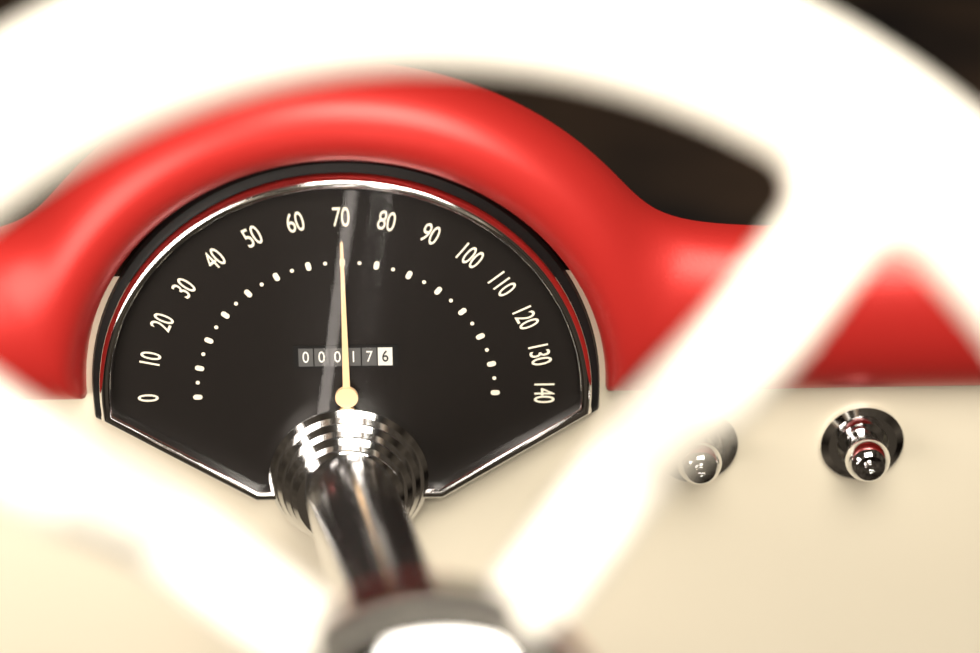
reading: 70 (no unit)
